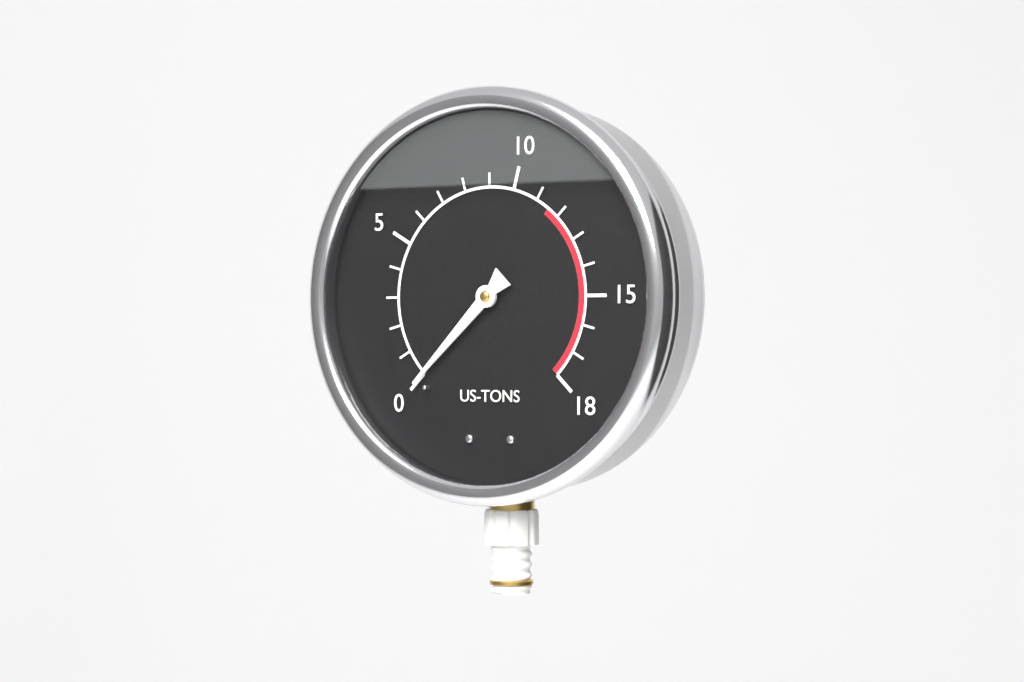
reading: 0 US-TONS
